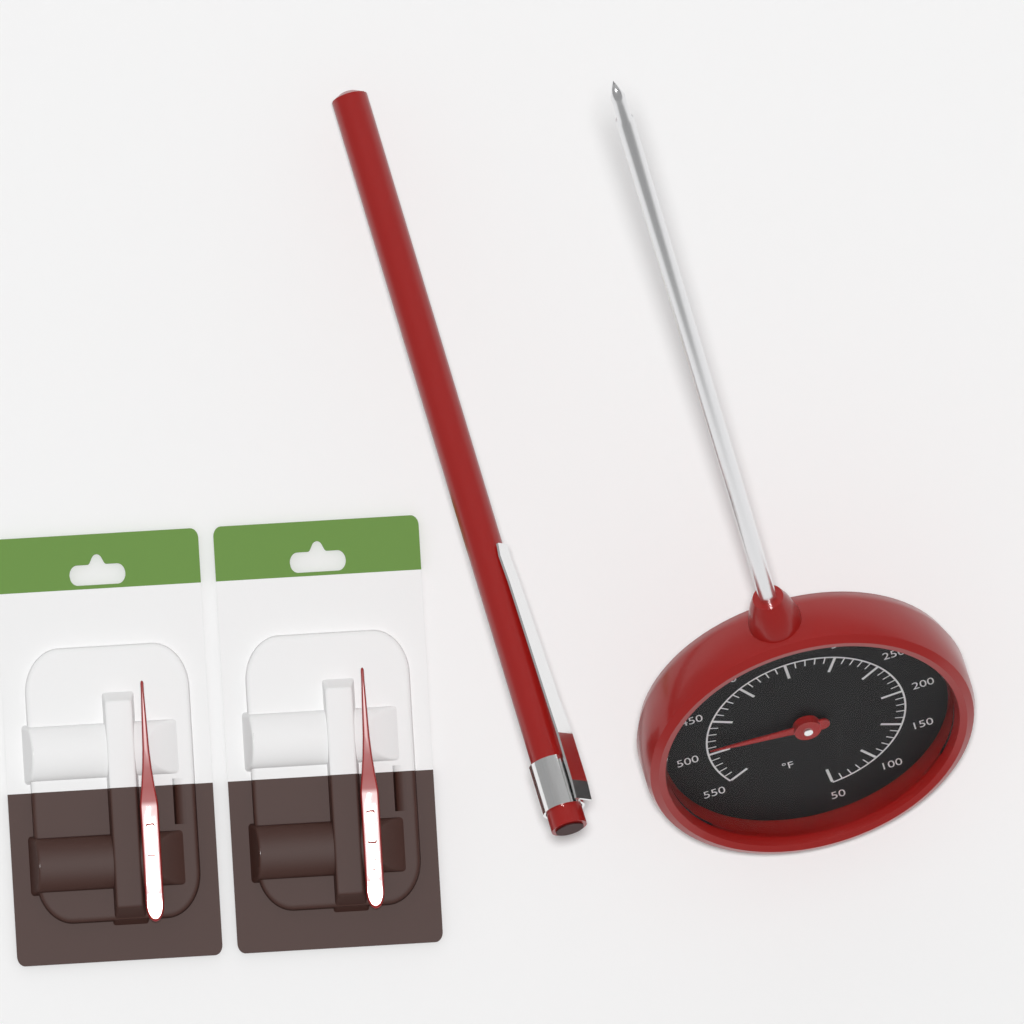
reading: 490 °F
